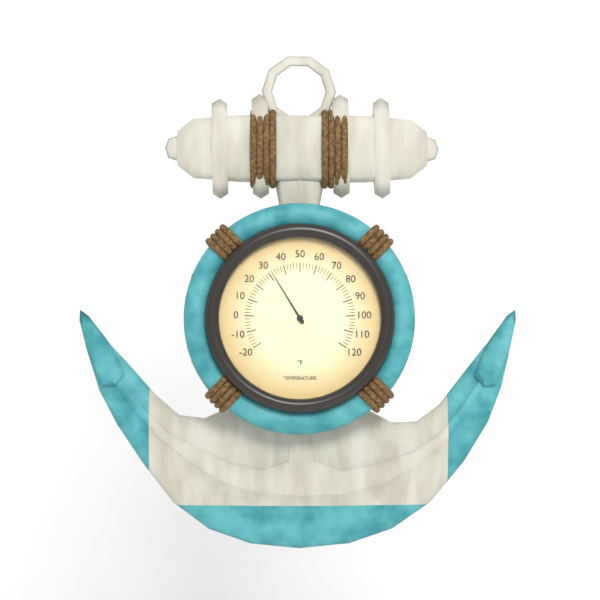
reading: 32 °F
